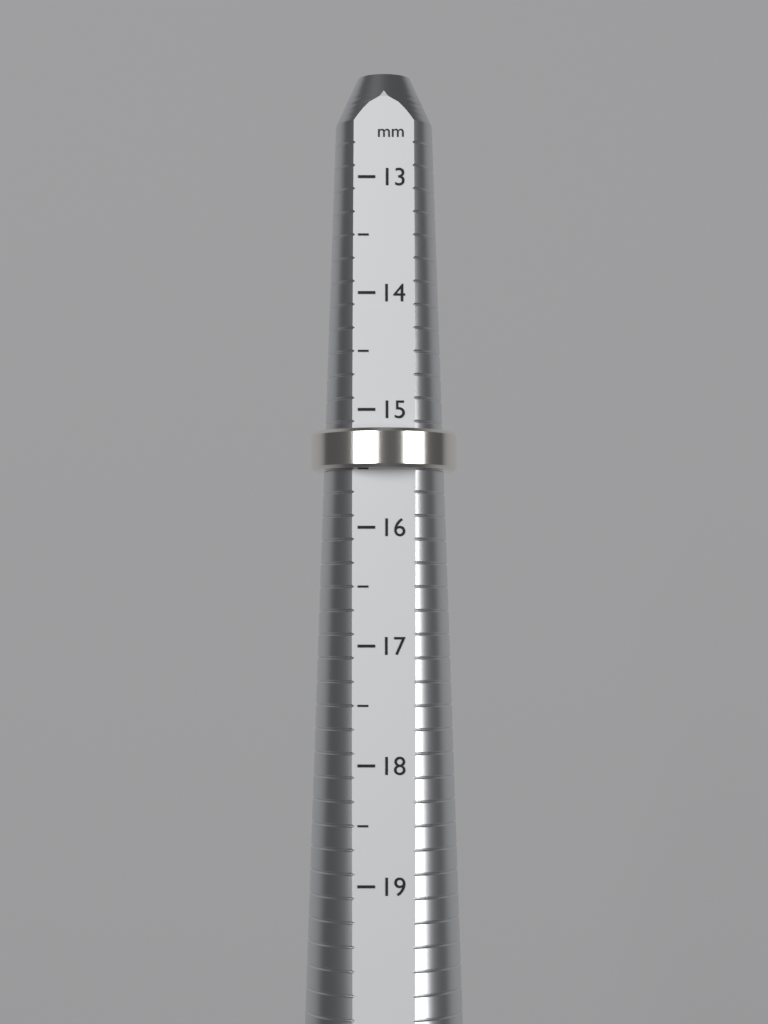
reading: 15.5 mm
